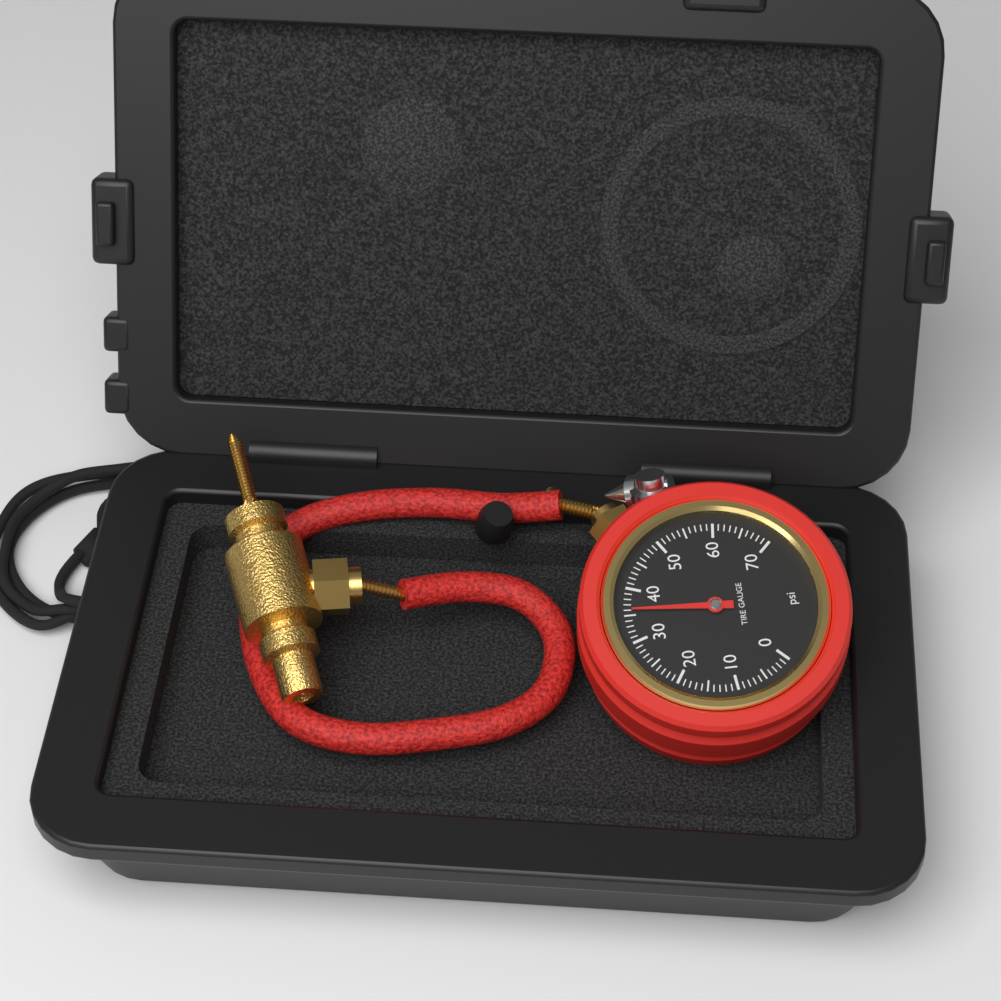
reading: 36 psi
